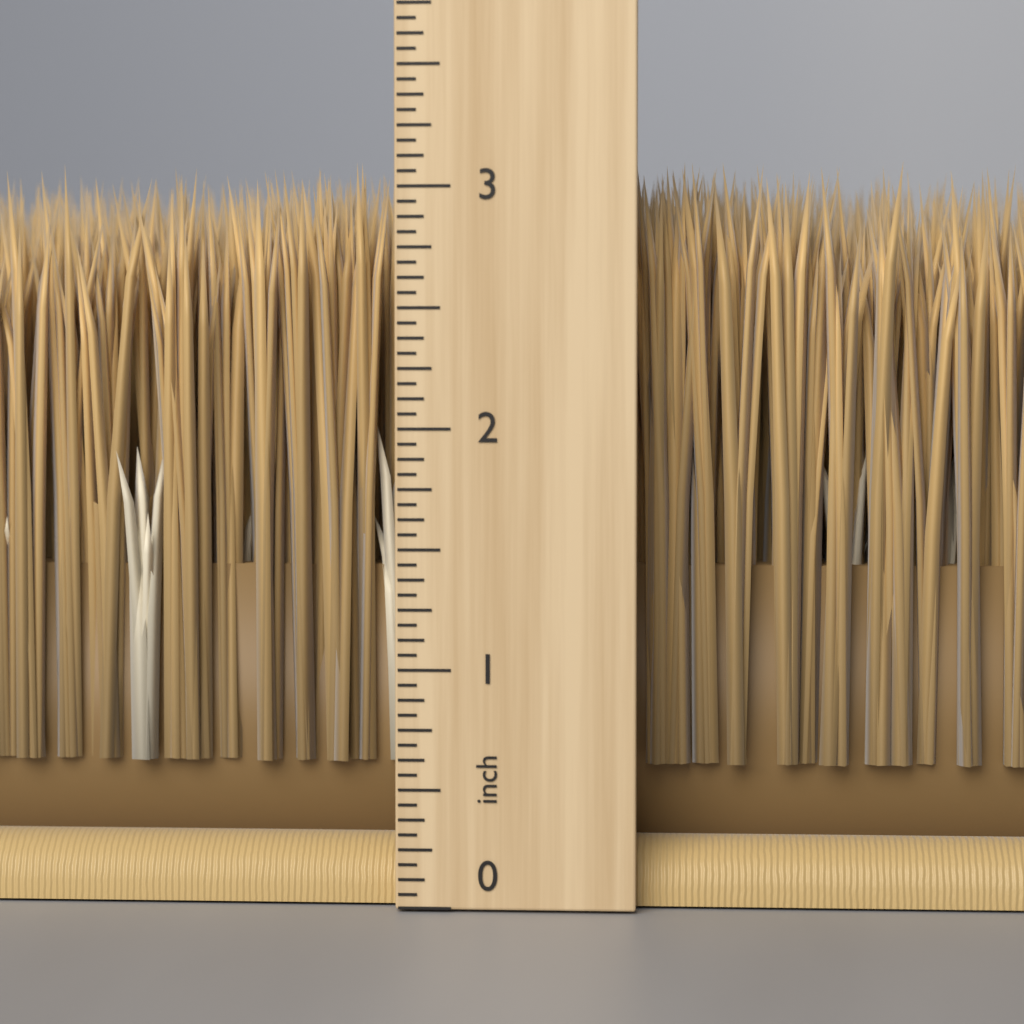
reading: 3.1250 inch
